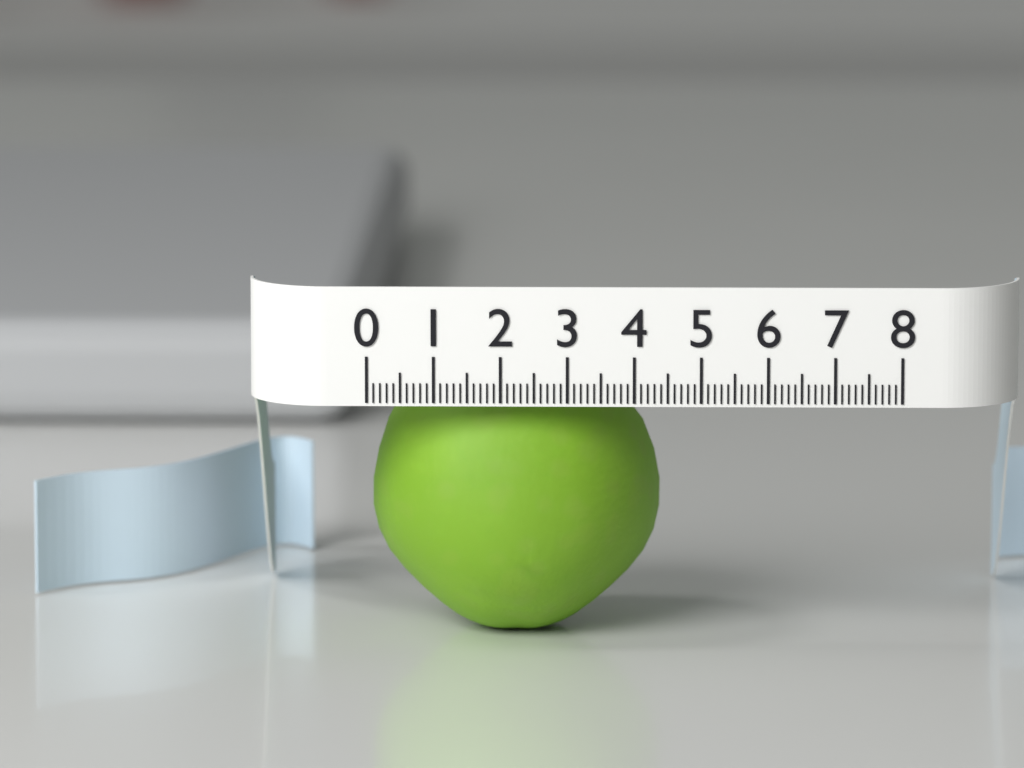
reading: 4.4 (no unit)
